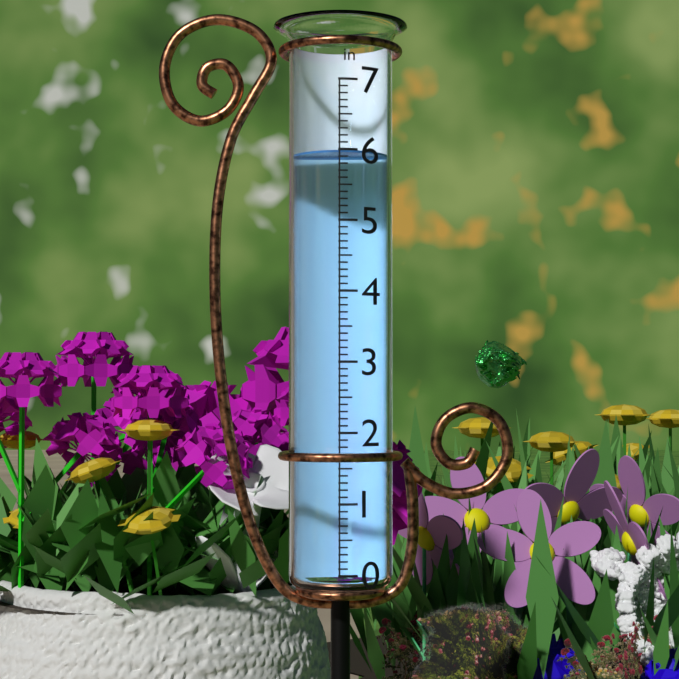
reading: 6.0 in
